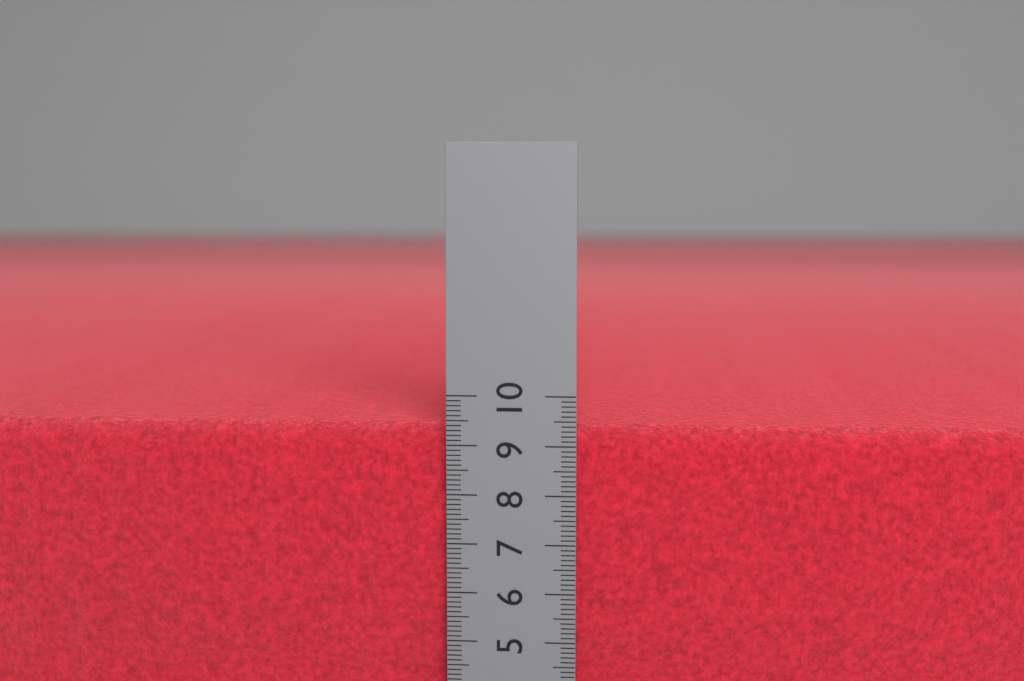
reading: 9.4 cm
